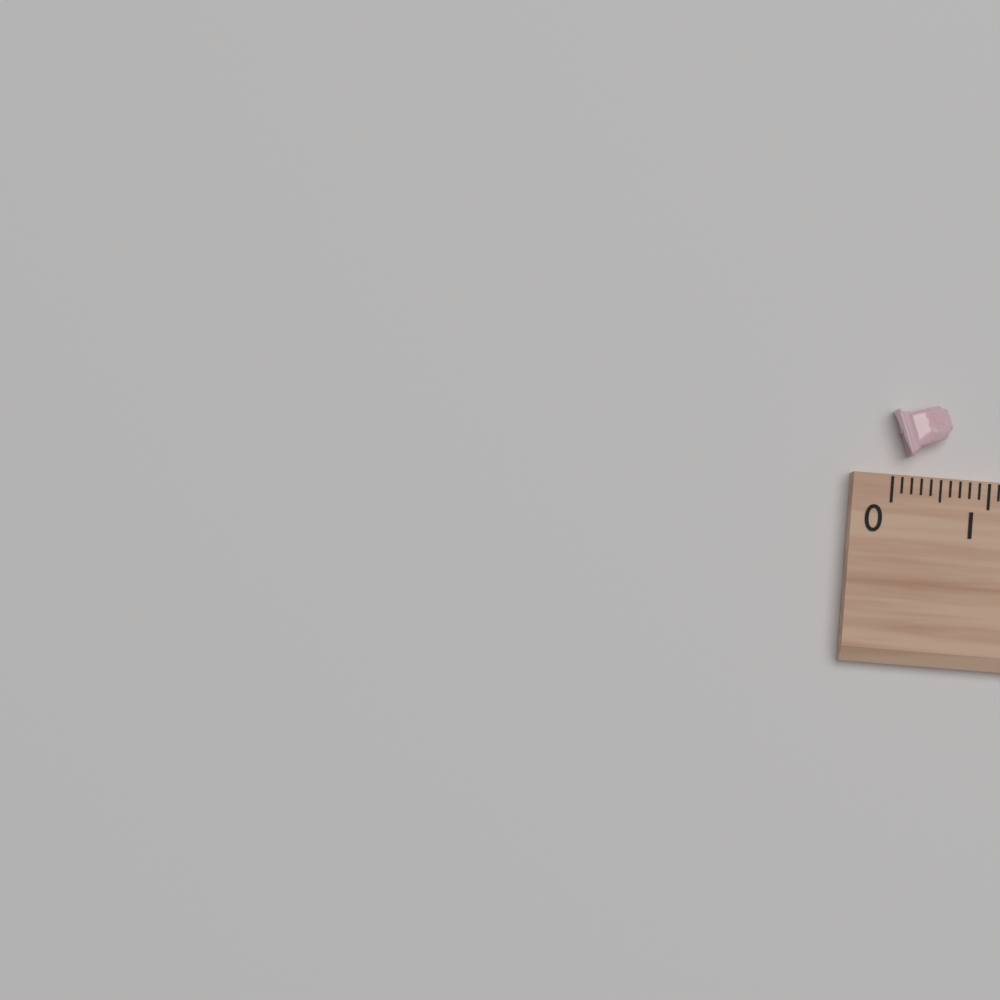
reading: 0.6 (no unit)
